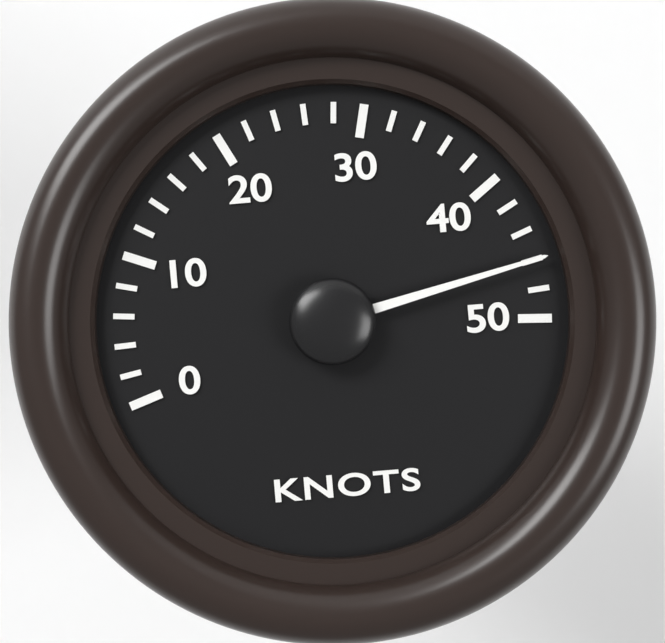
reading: 46 knots
